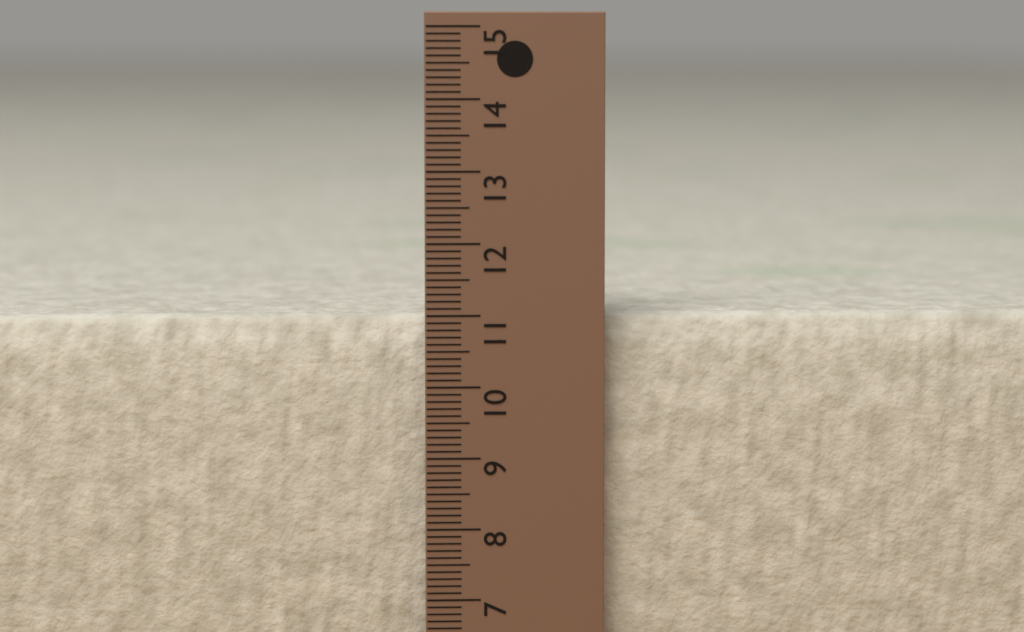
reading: 11.0 cm
